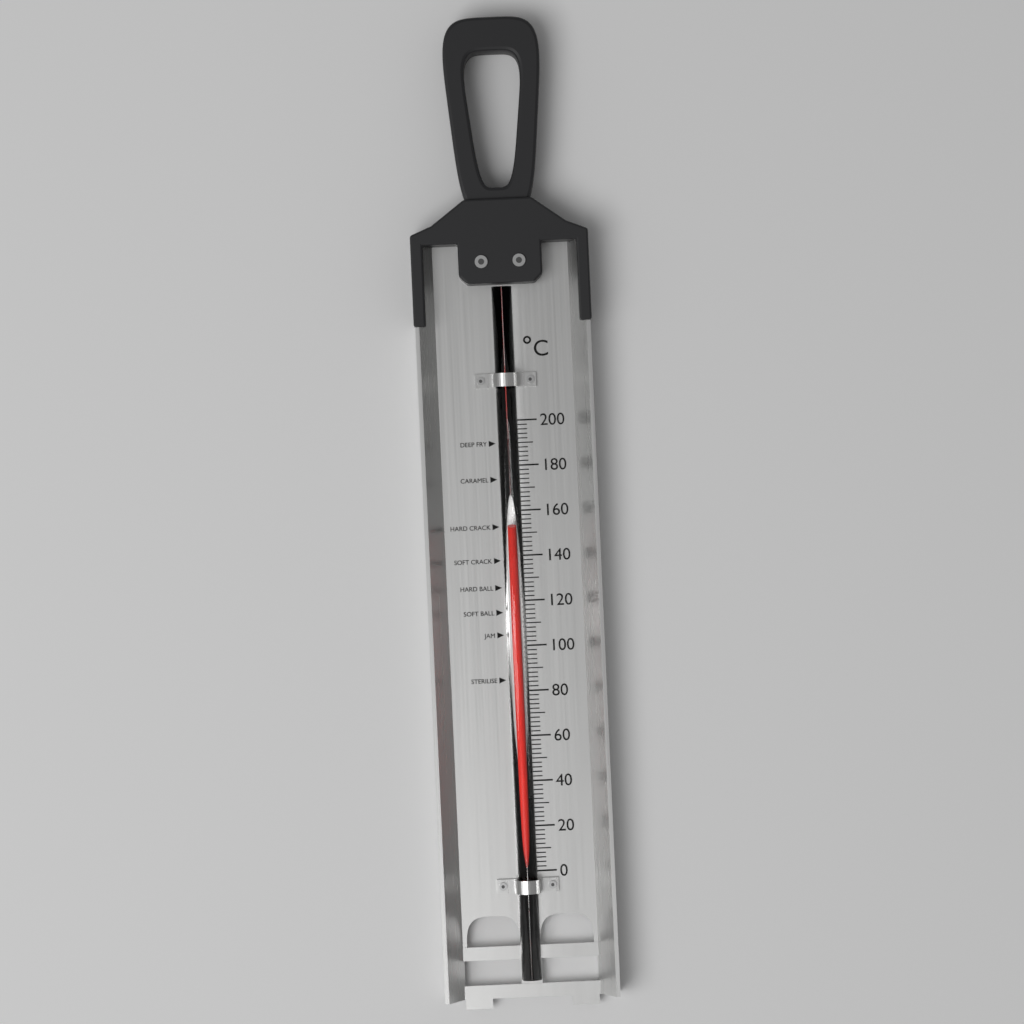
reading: 152 °C
